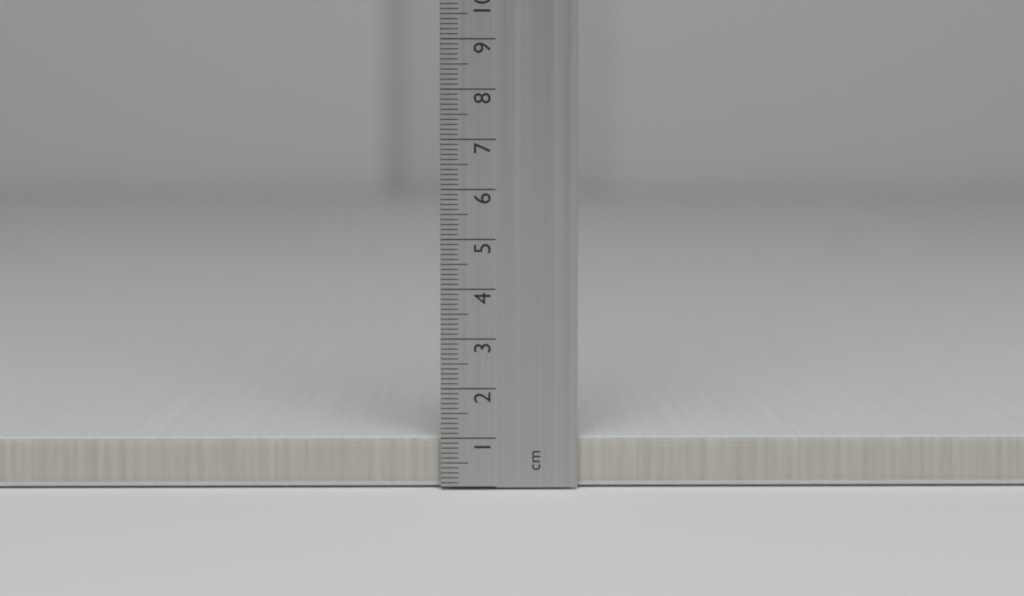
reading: 1.0 cm
